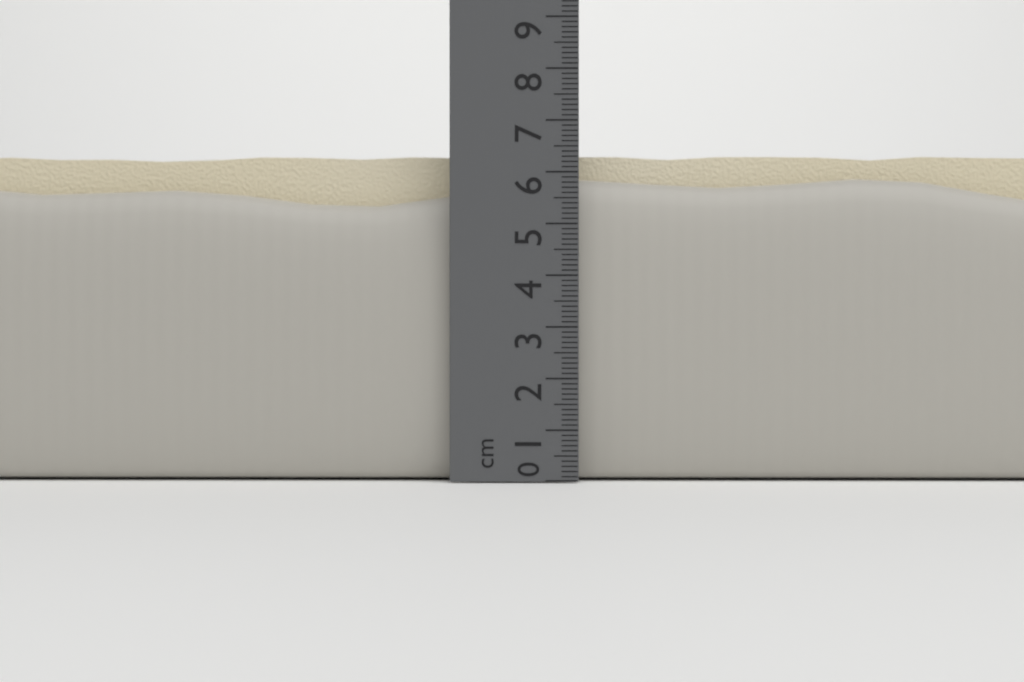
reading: 6.6 cm
